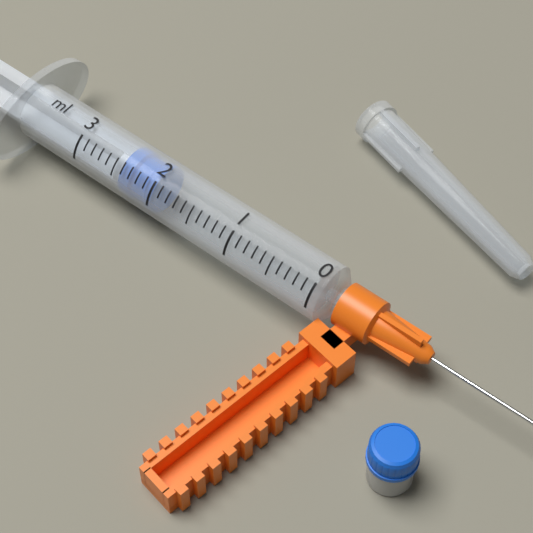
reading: 2.0 ml
